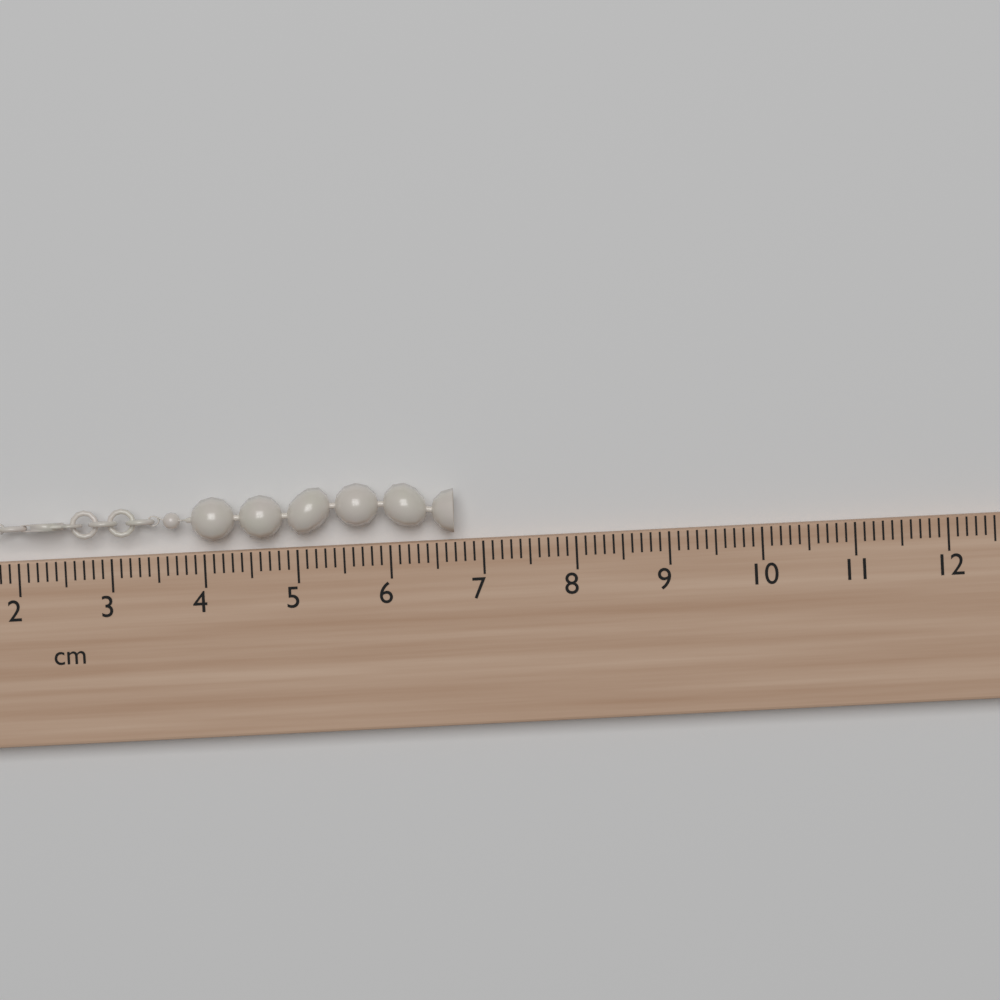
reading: 6.7 cm
